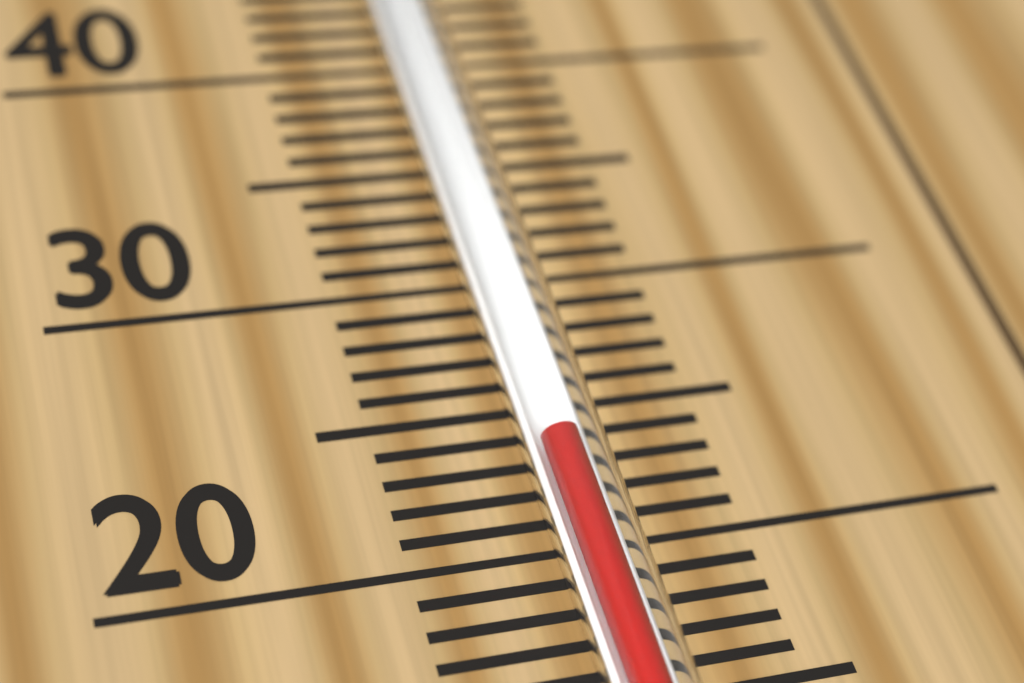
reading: 23 °C
